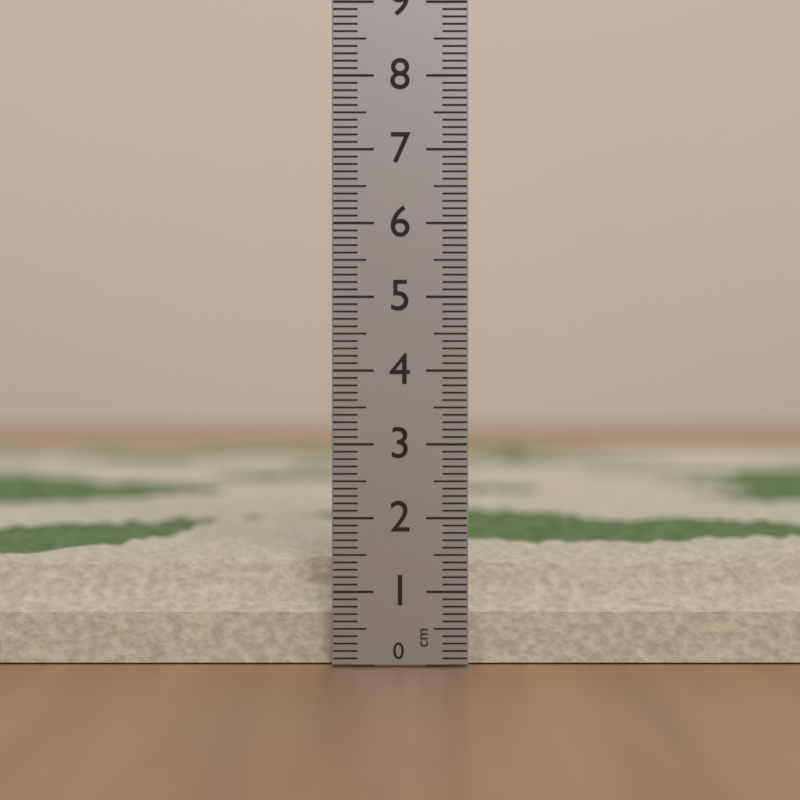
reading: 1.5 cm
